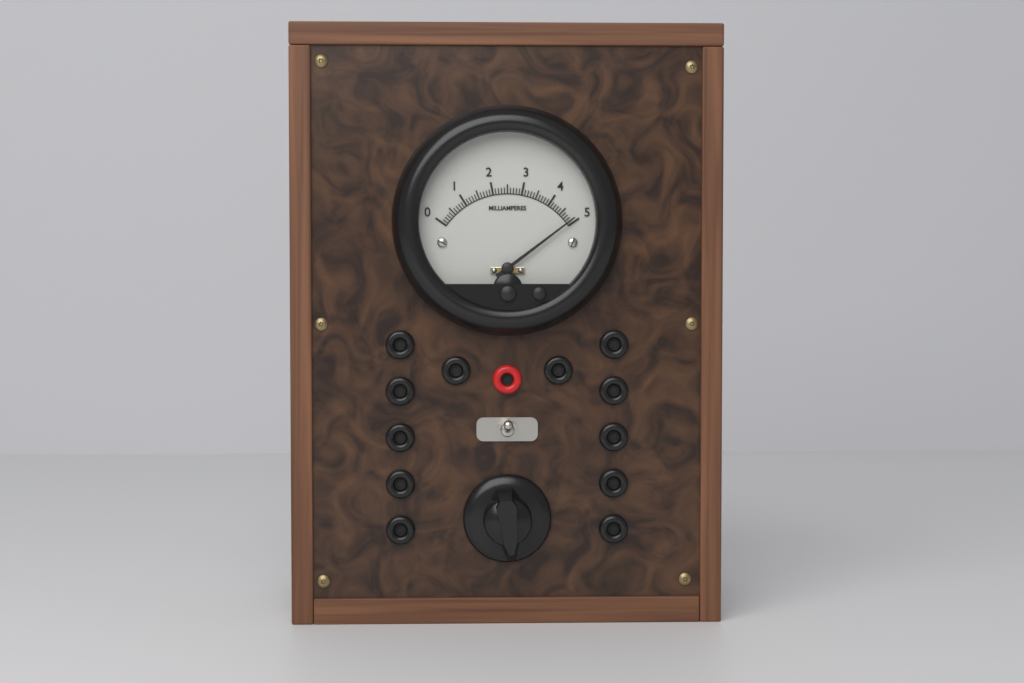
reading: 4.9 mA
